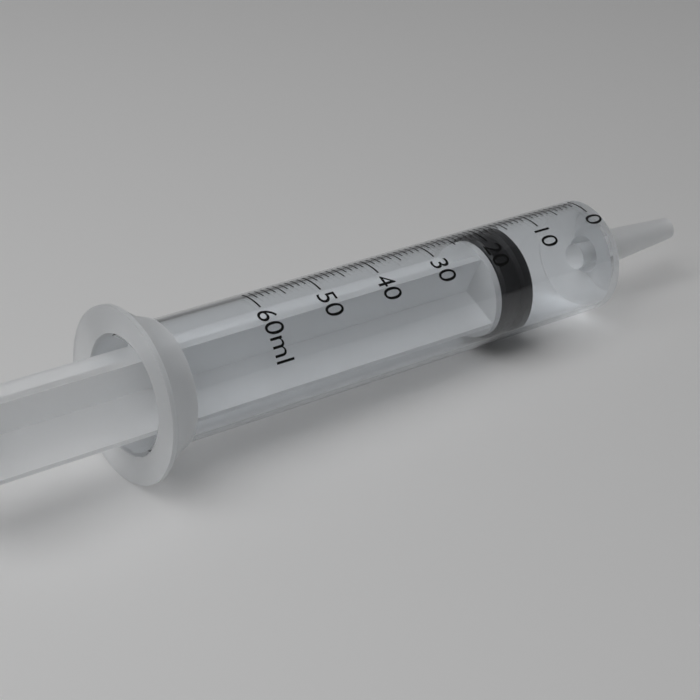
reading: 15 ml
